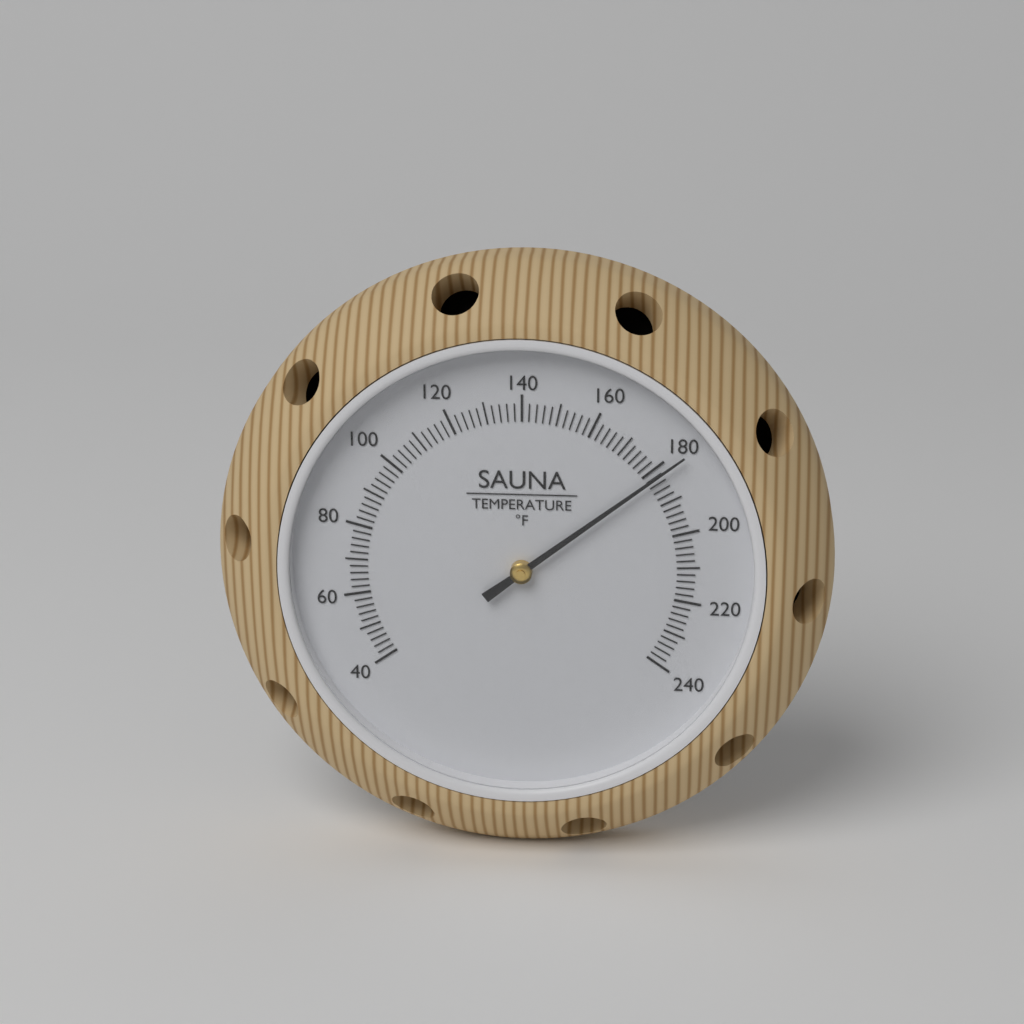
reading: 182 °F
